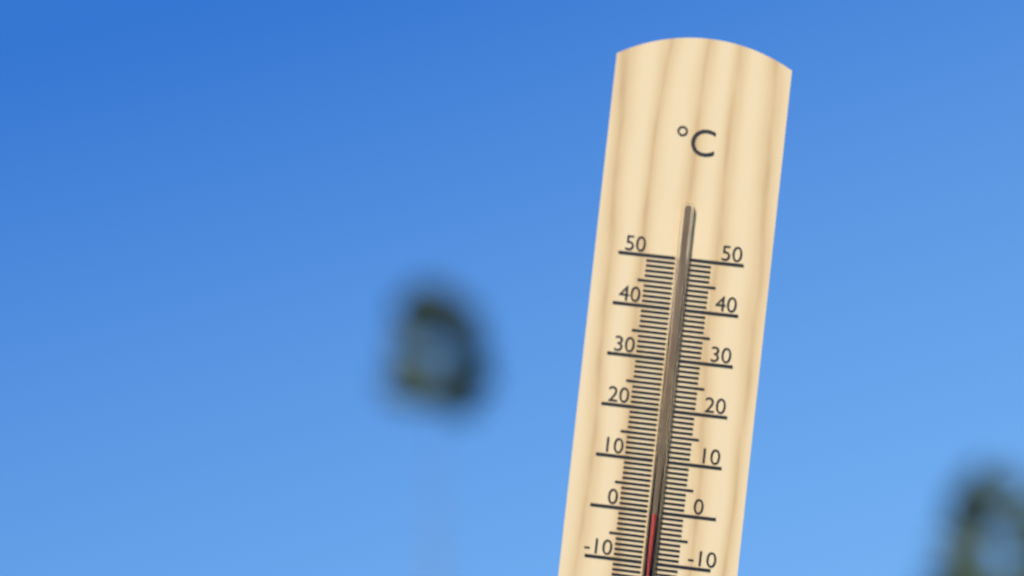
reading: 0 °C
